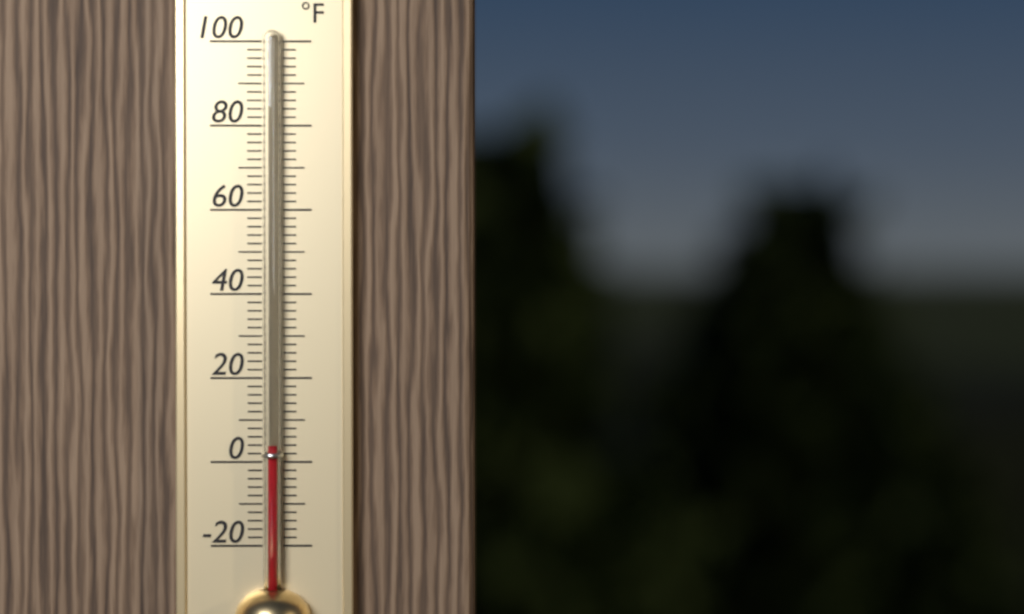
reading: 4 °F
